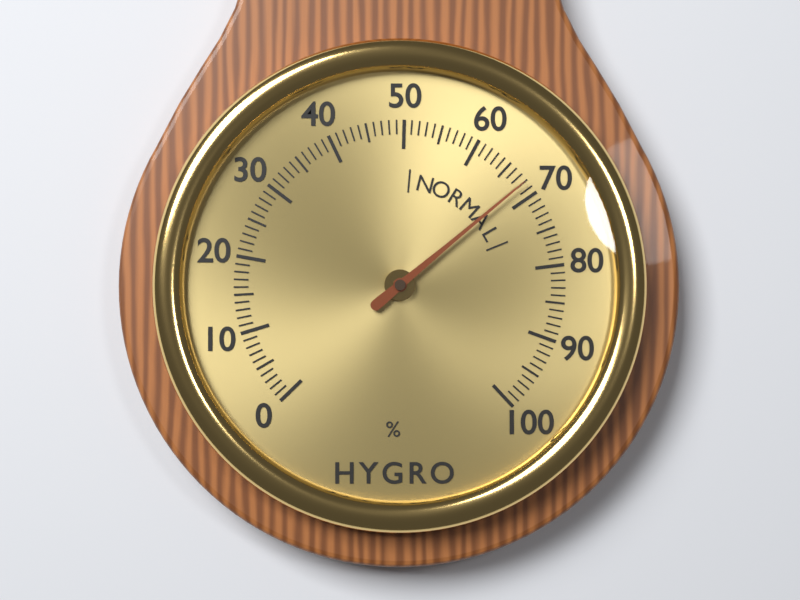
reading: 68 %
